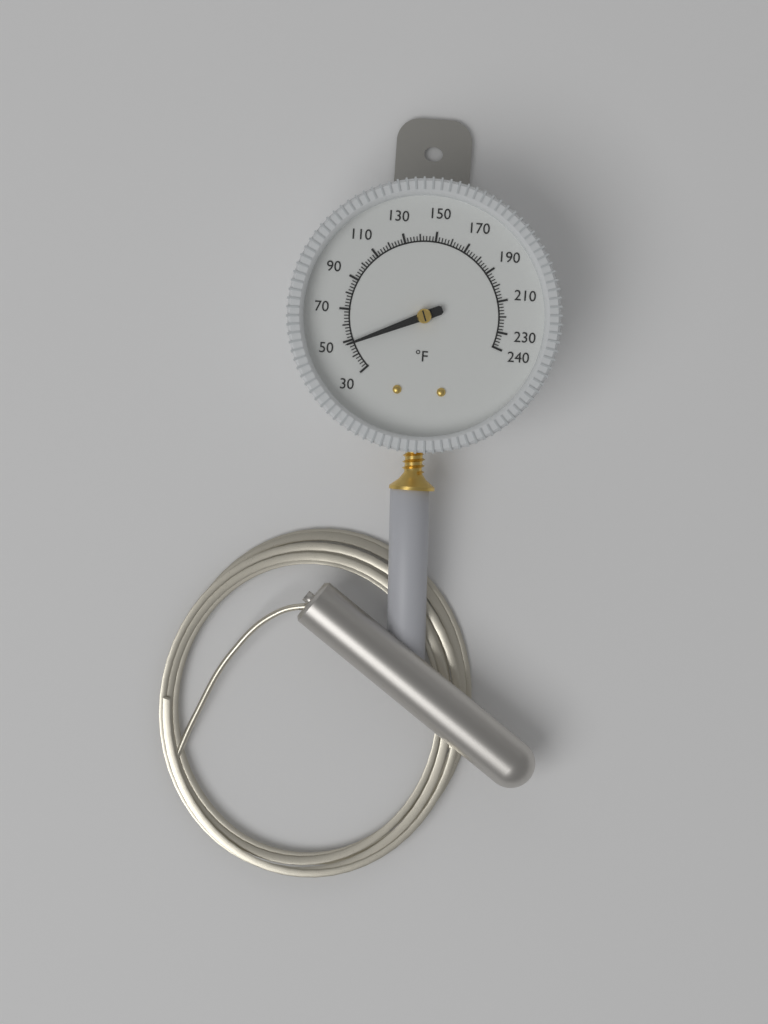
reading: 48 °F
